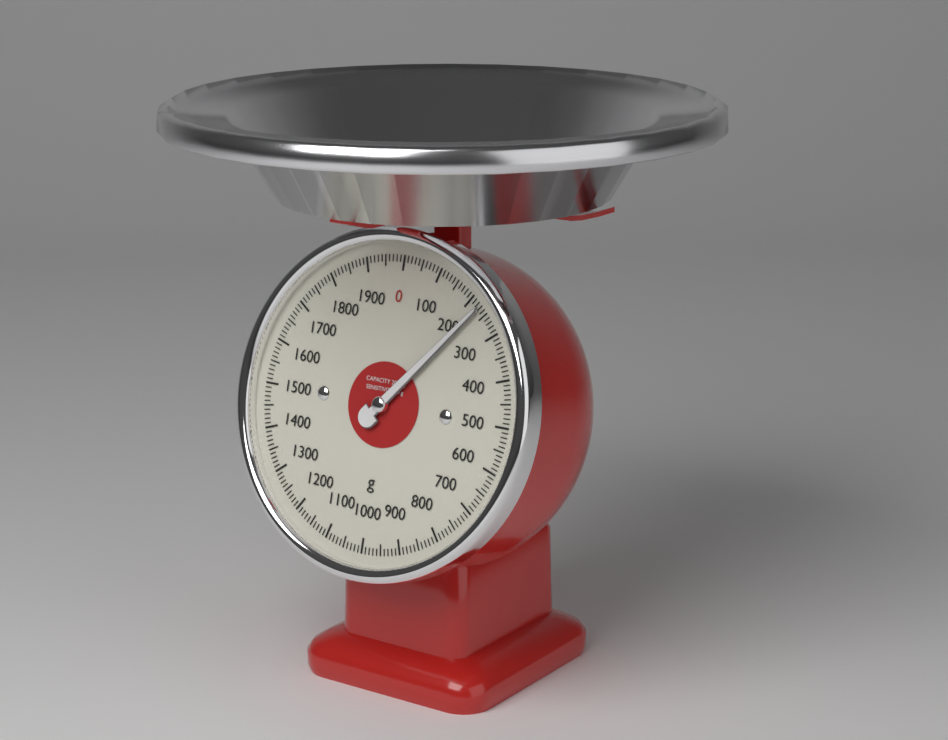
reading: 230 g
